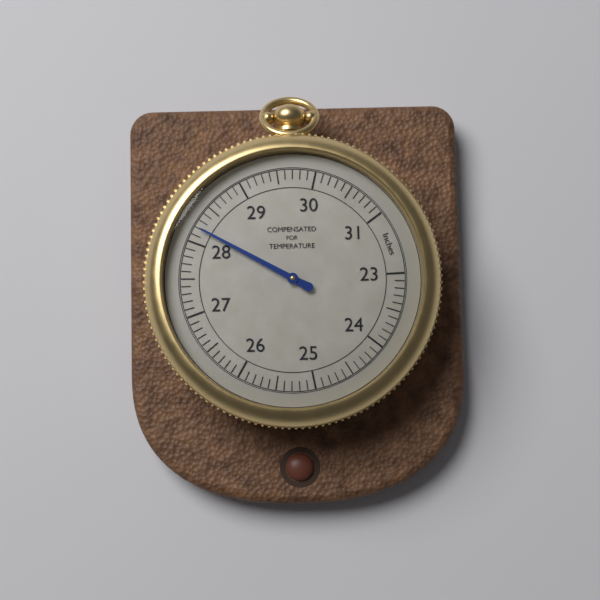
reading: 28.2 inches
